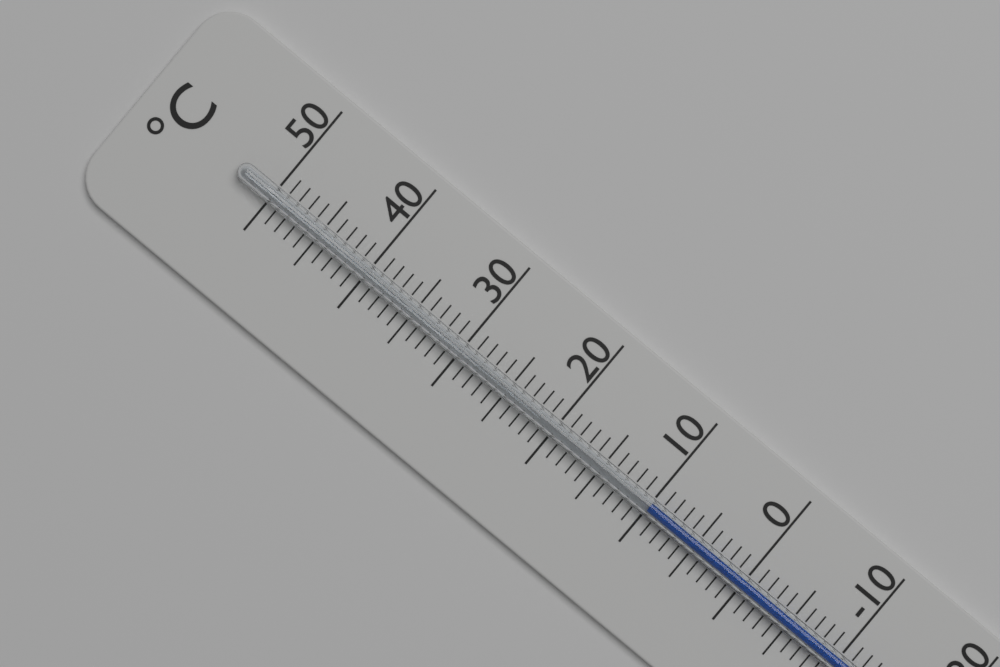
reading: 10 °C
